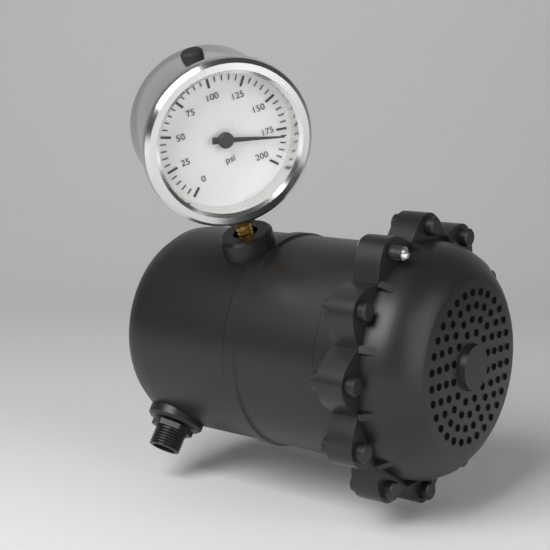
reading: 180 psi
